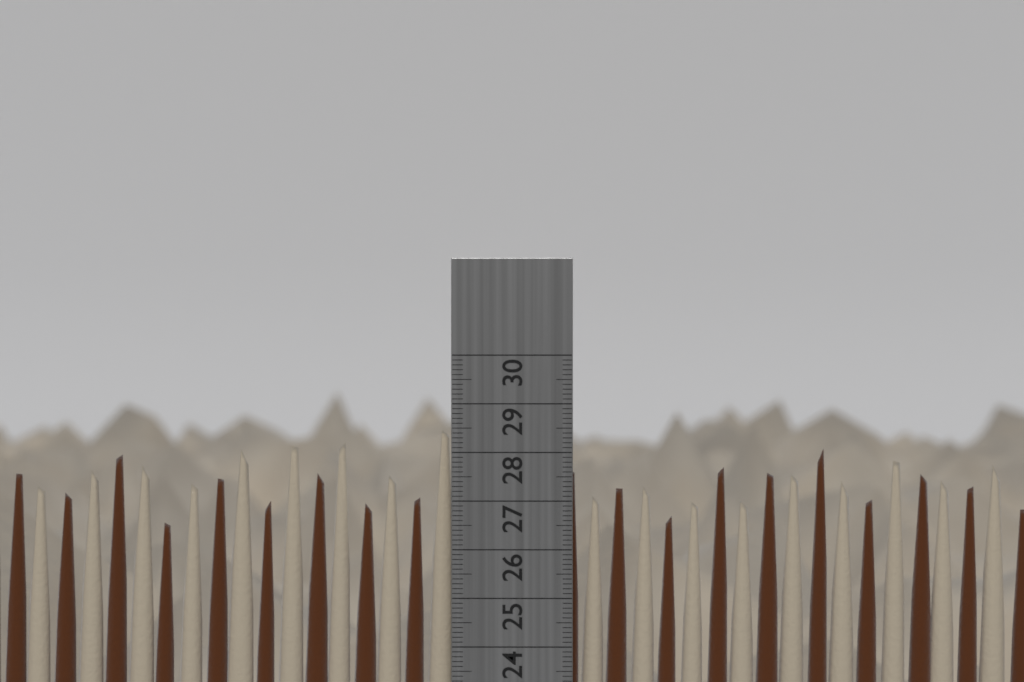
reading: 28.6 cm
